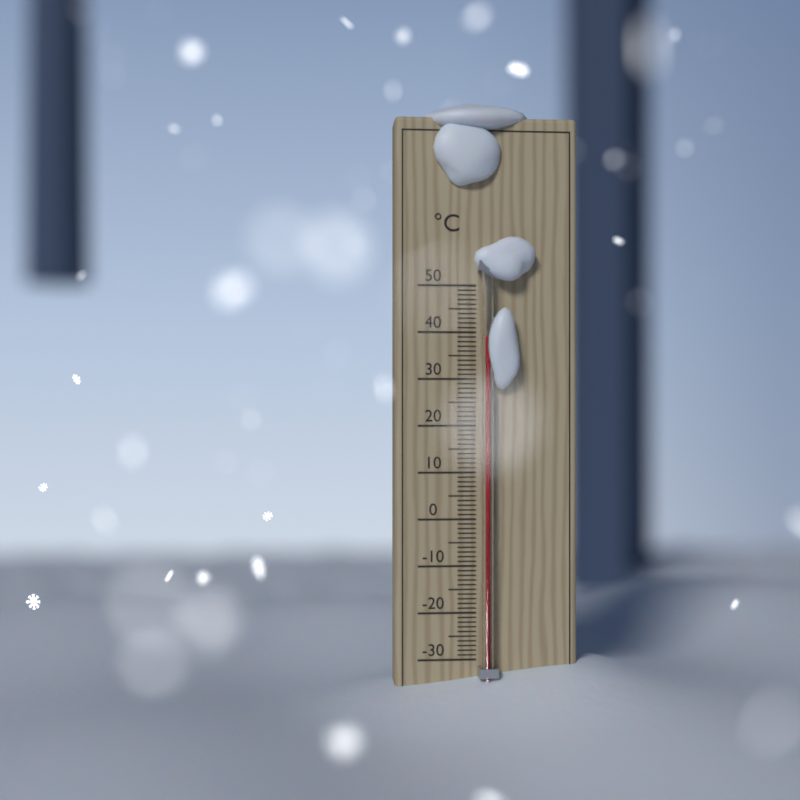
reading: 39 °C
